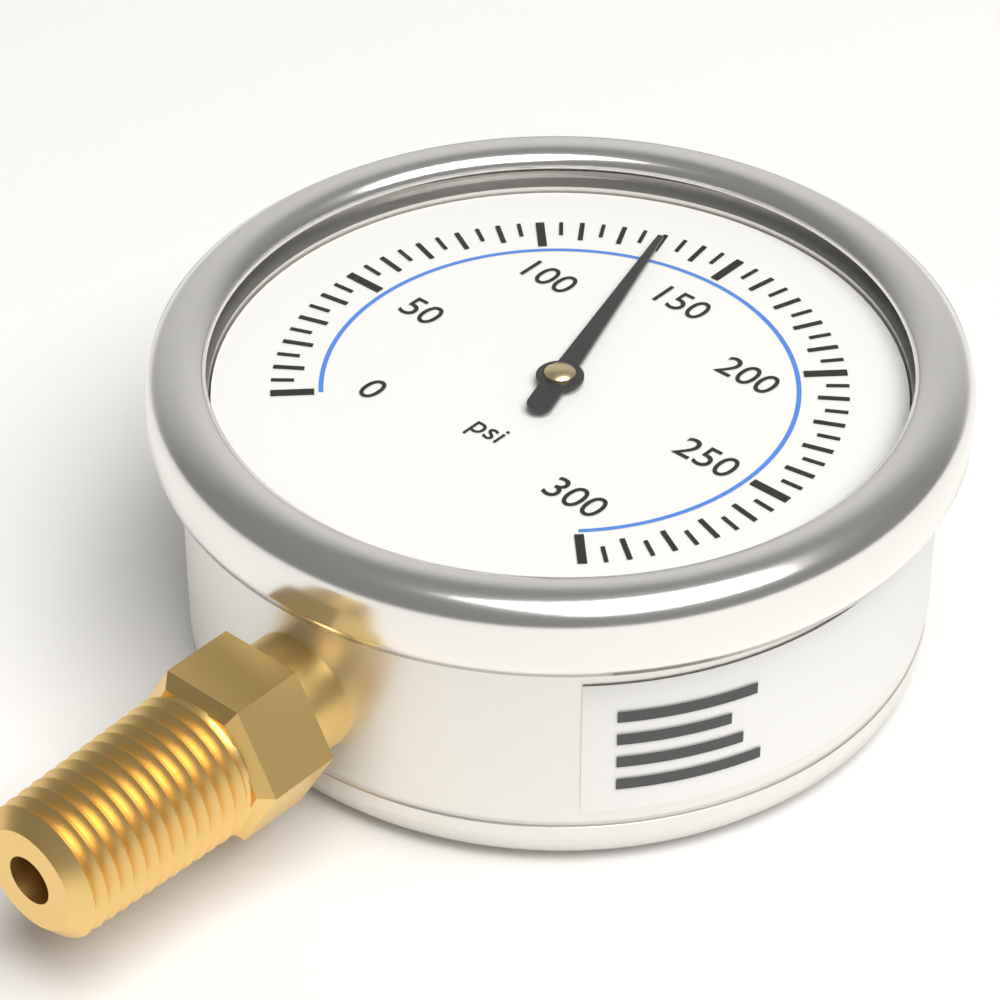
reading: 130 psi
